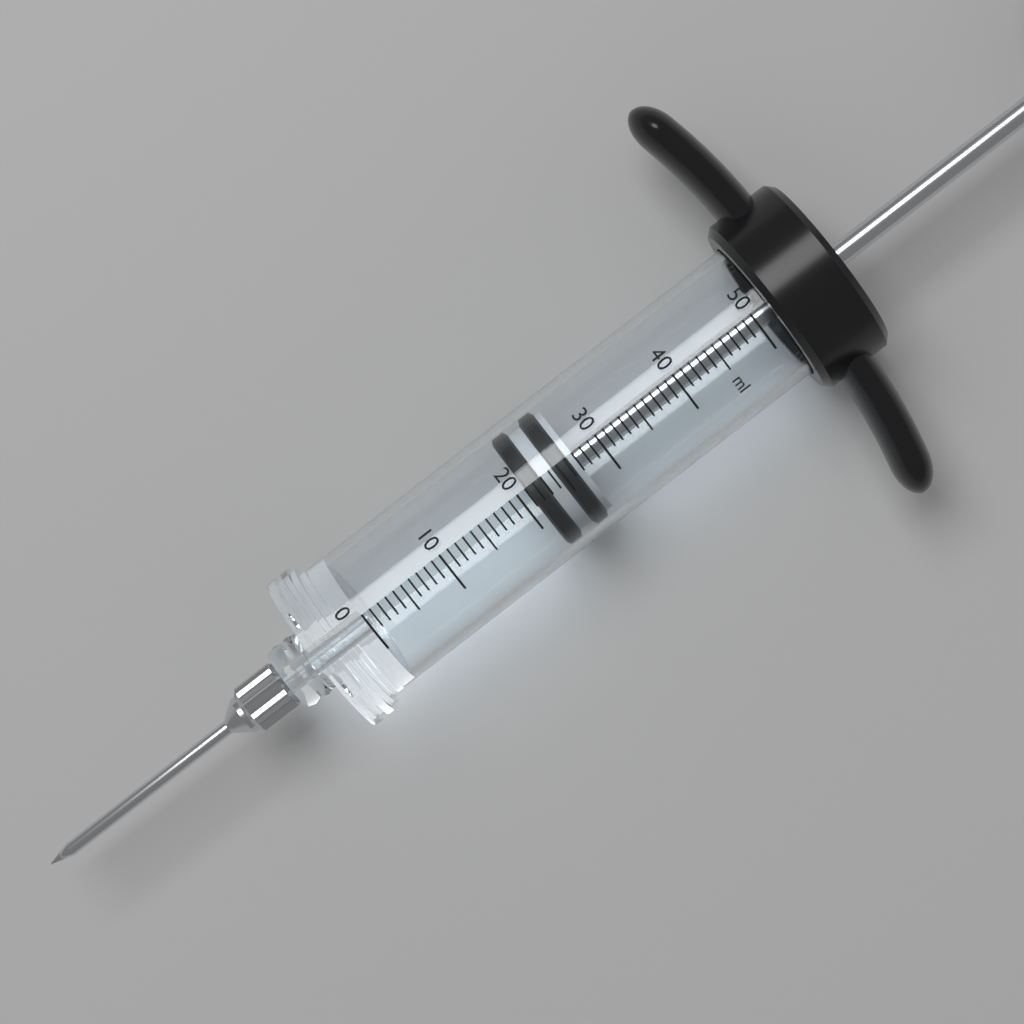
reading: 21 ml
